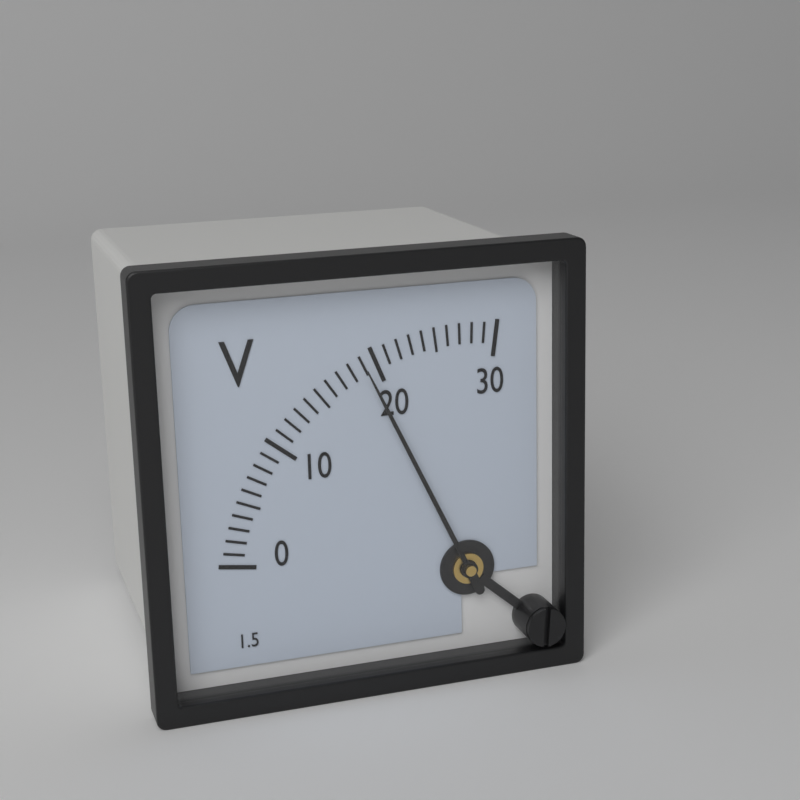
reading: 19 V
